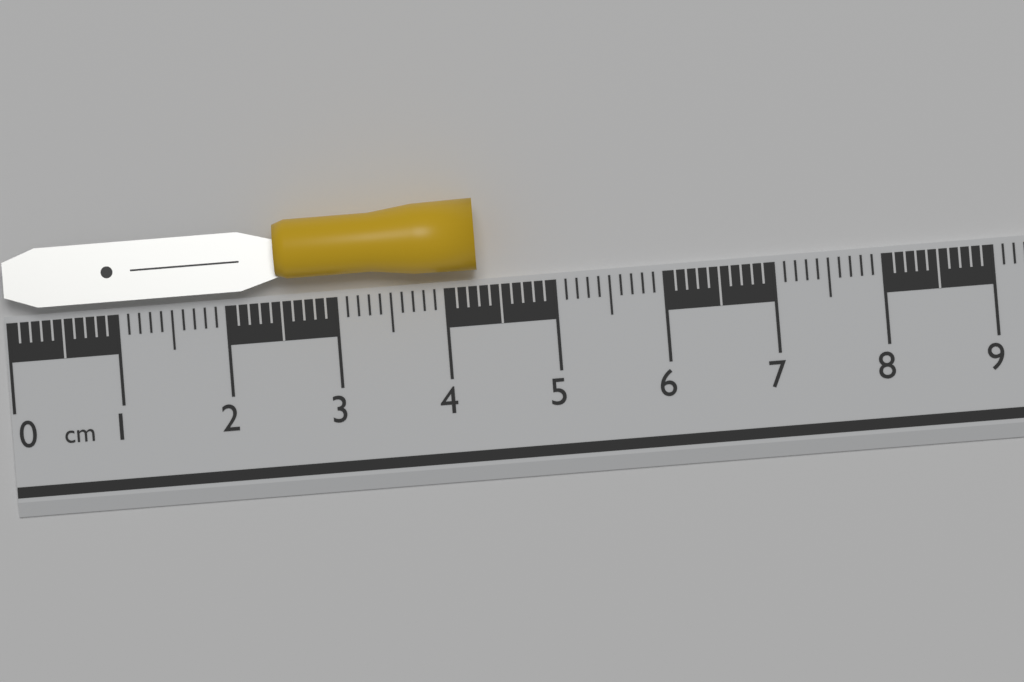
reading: 4.3 cm
